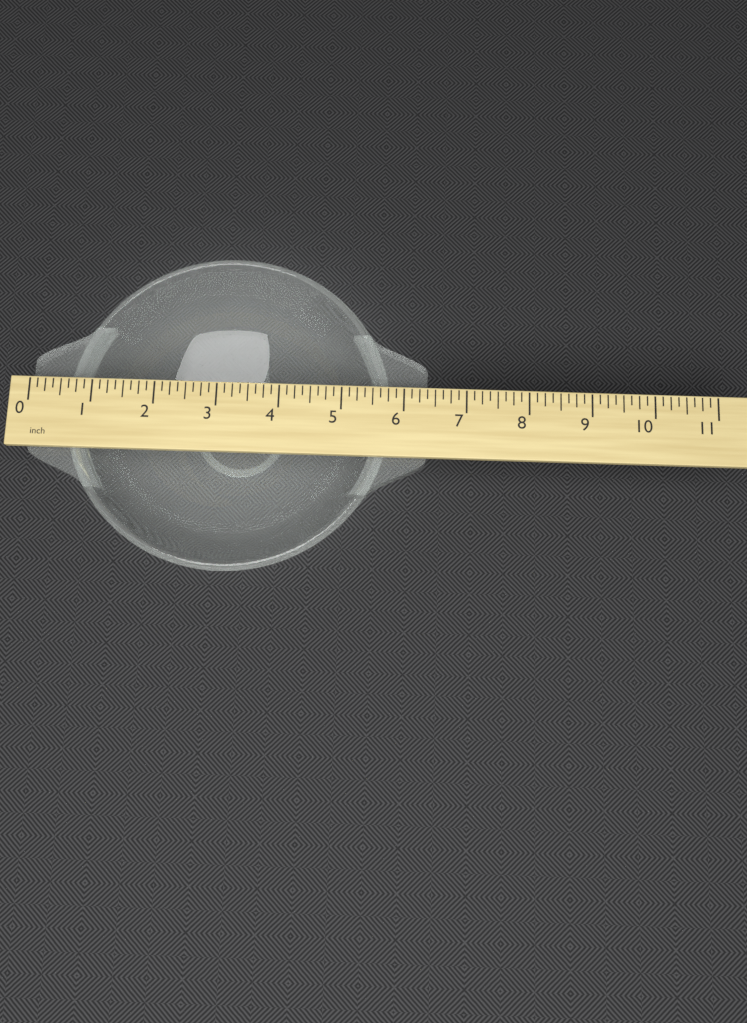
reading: 6.375 inch
